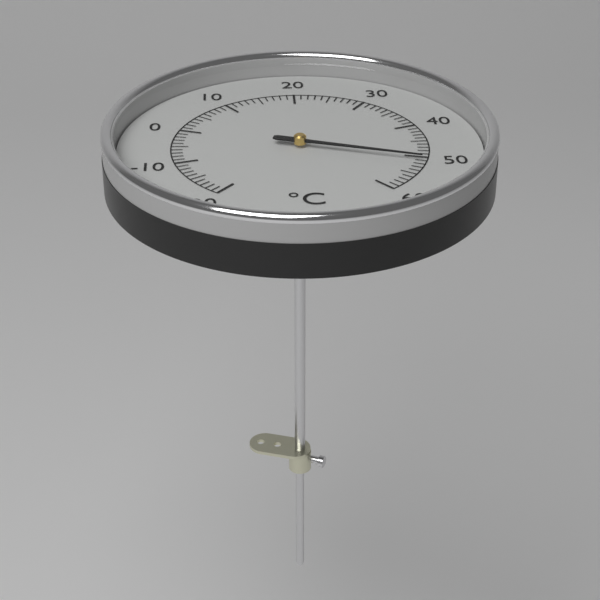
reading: 51 °C
